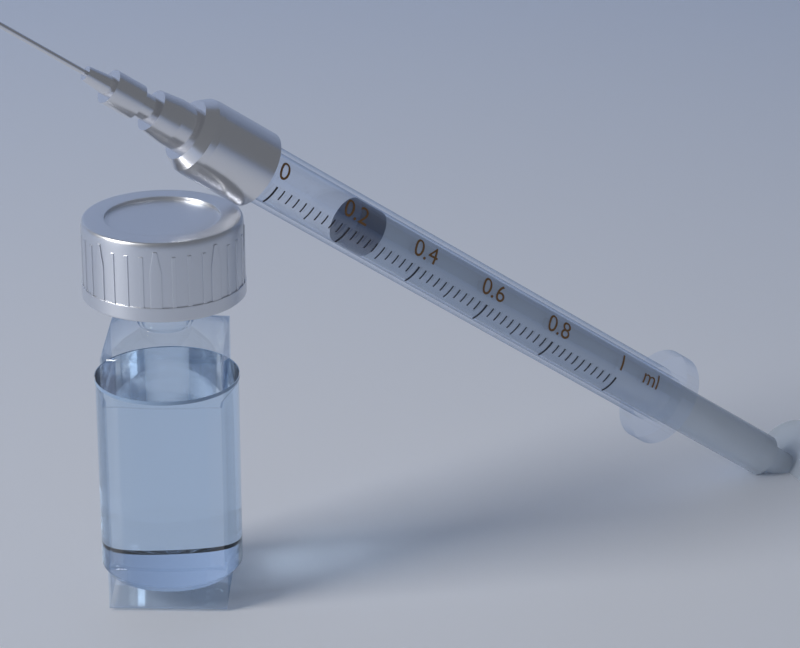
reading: 0.22 ml
